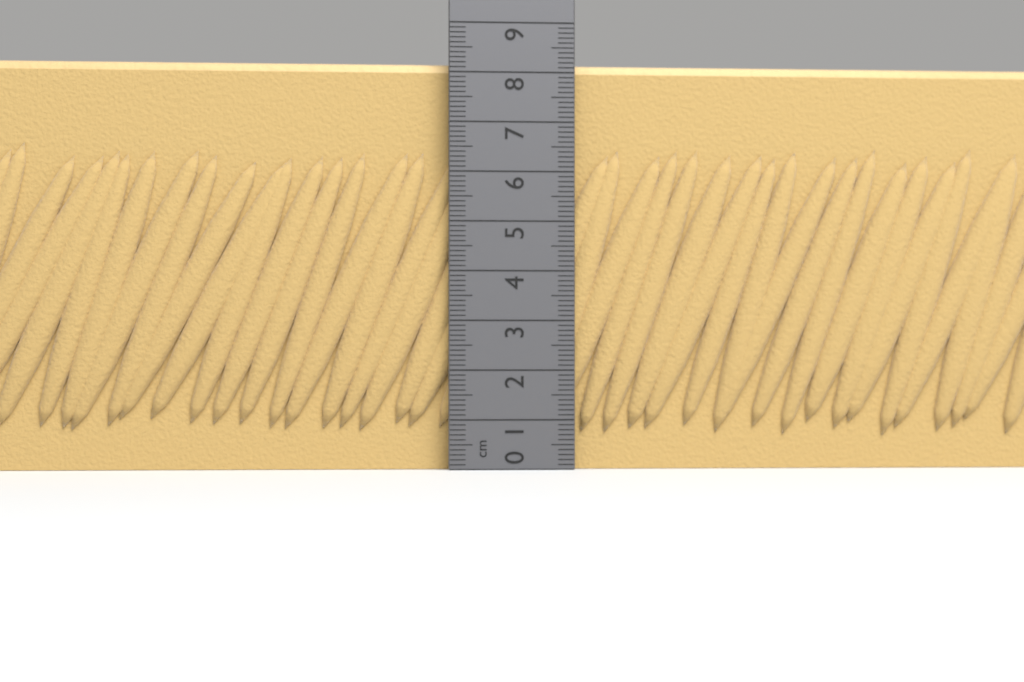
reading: 8.2 cm
